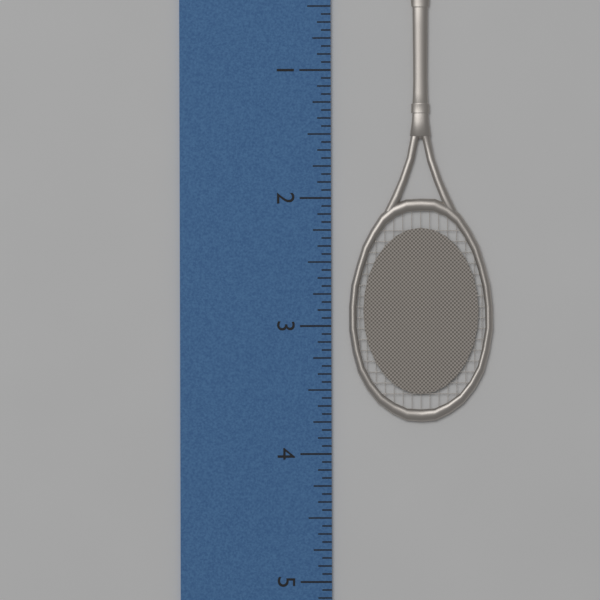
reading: 3.7500 inch
